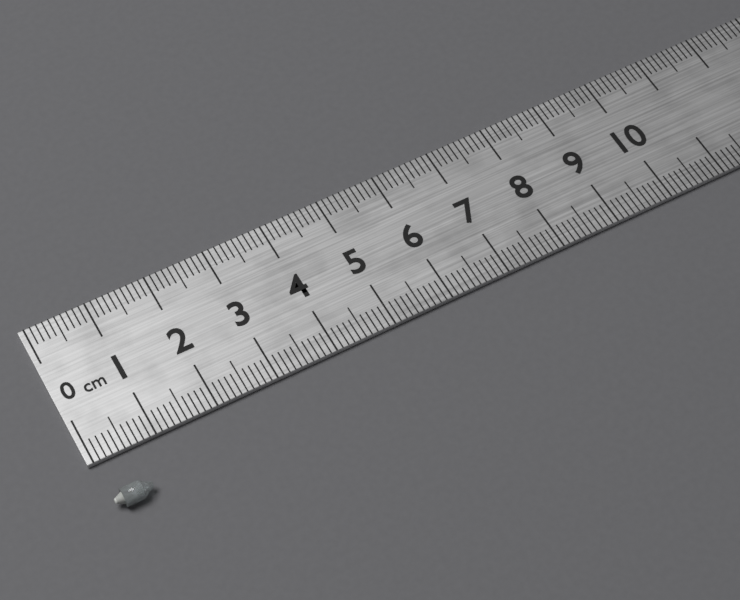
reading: 0.6 cm
